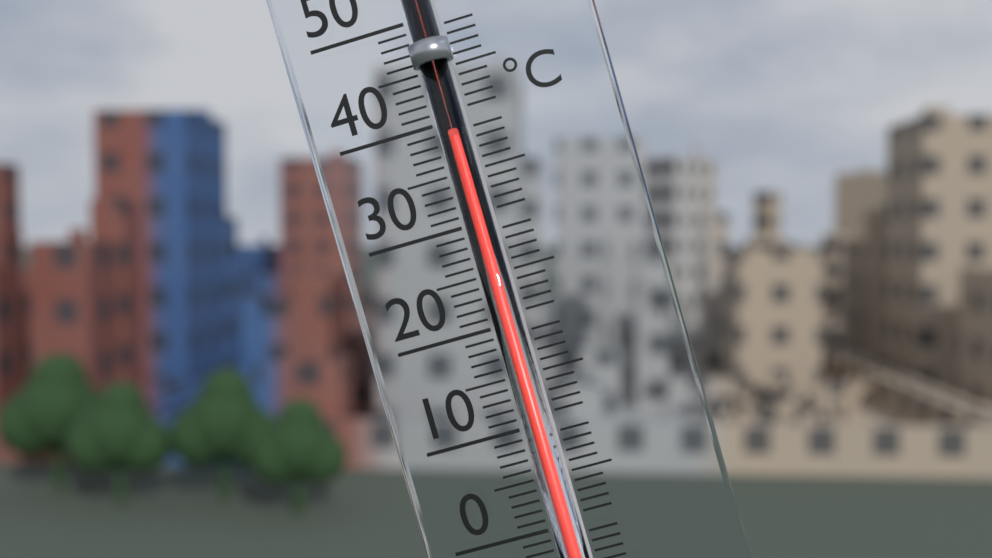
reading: 38 °C
